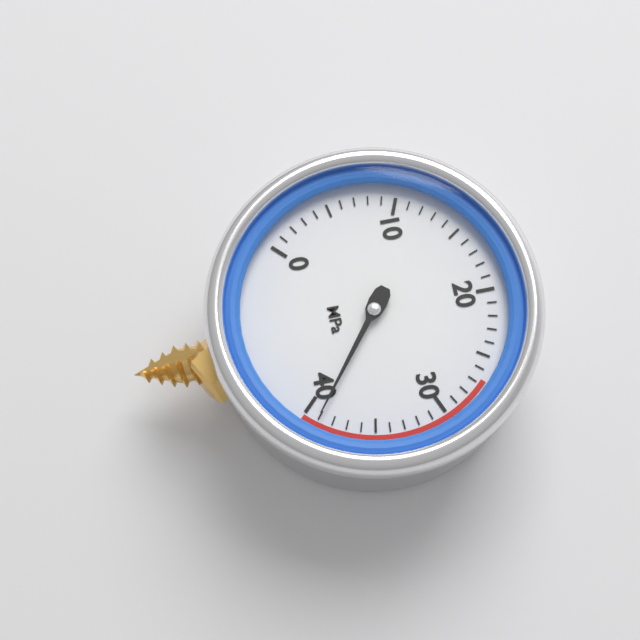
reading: 39 MPa
